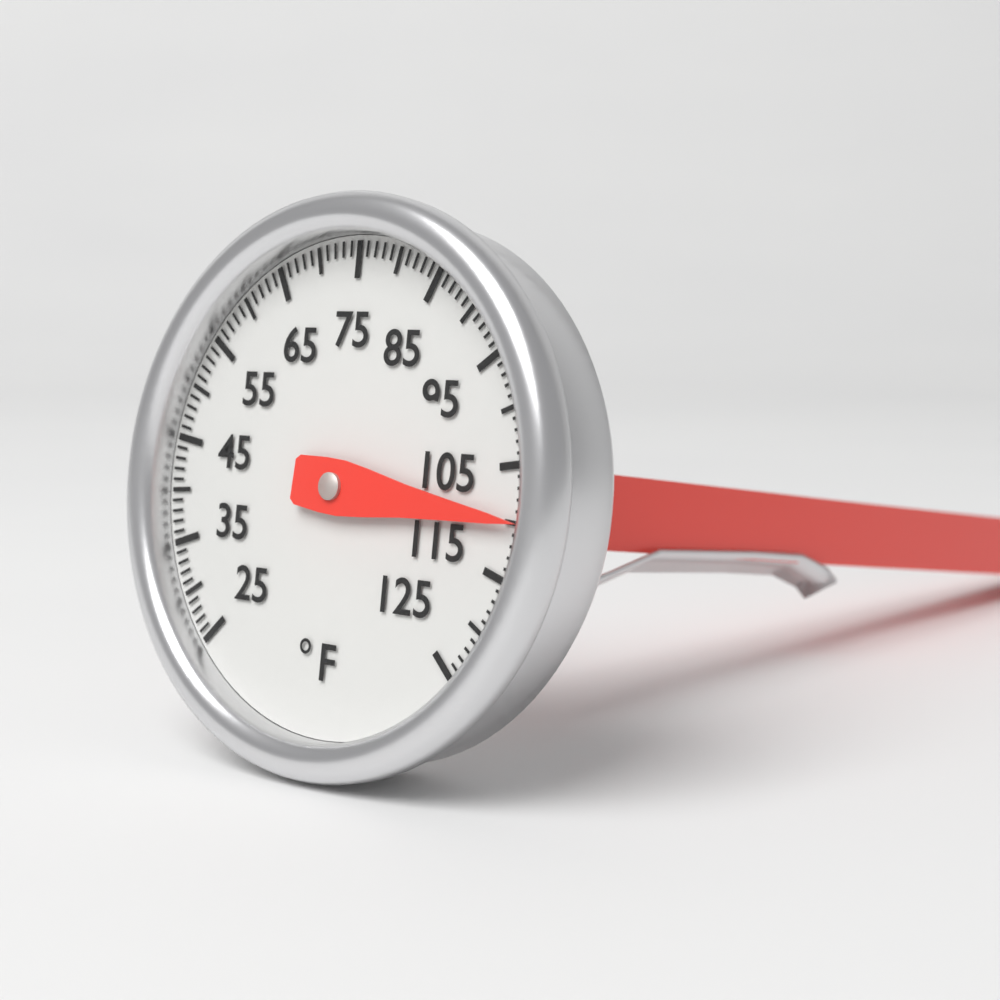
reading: 110 °F
